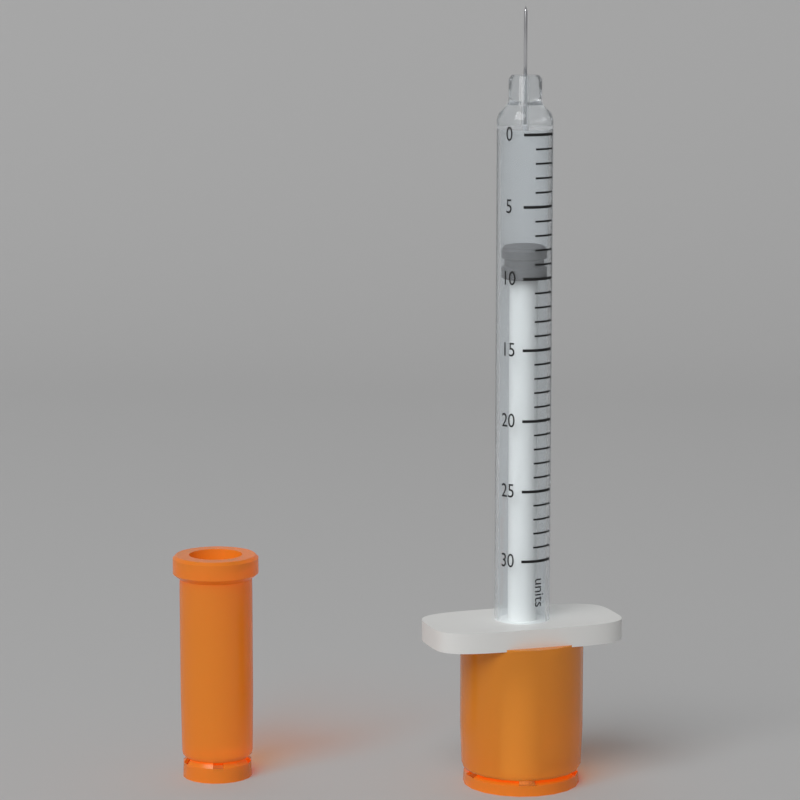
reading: 8 units
